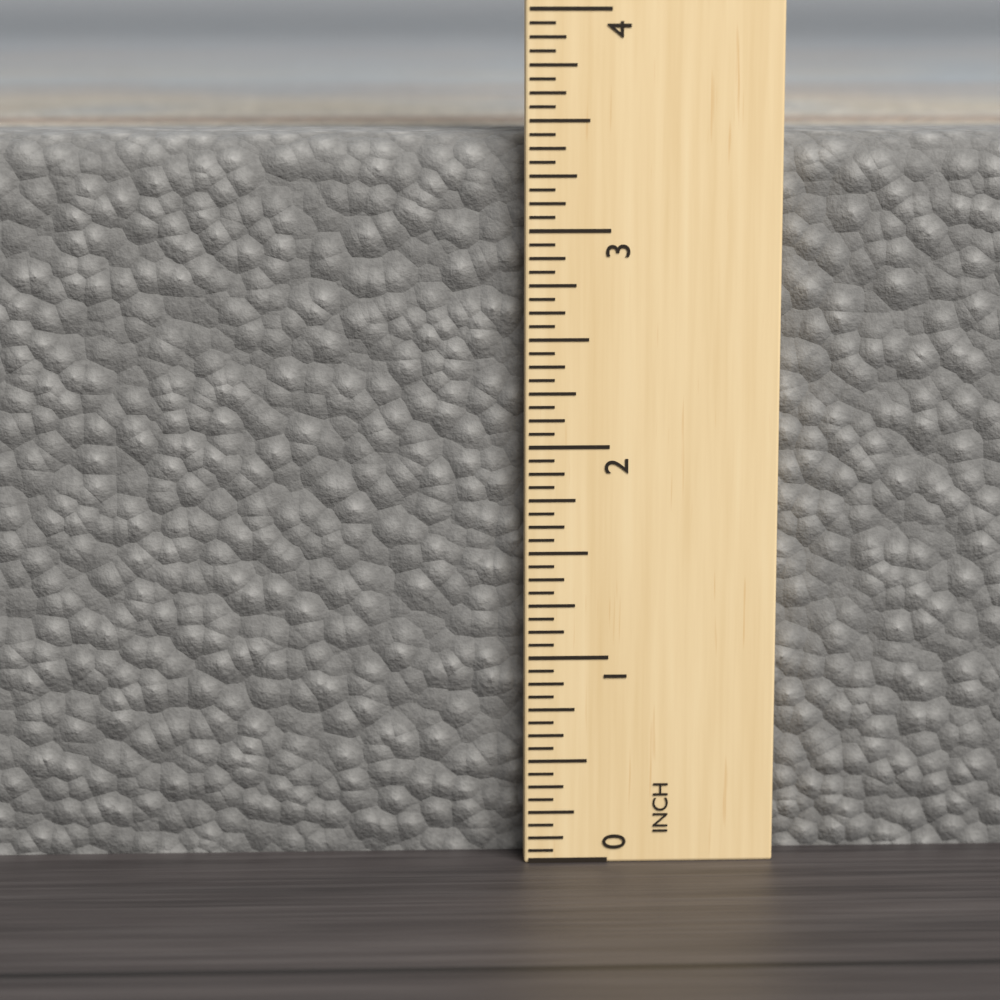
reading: 3.4375 in
